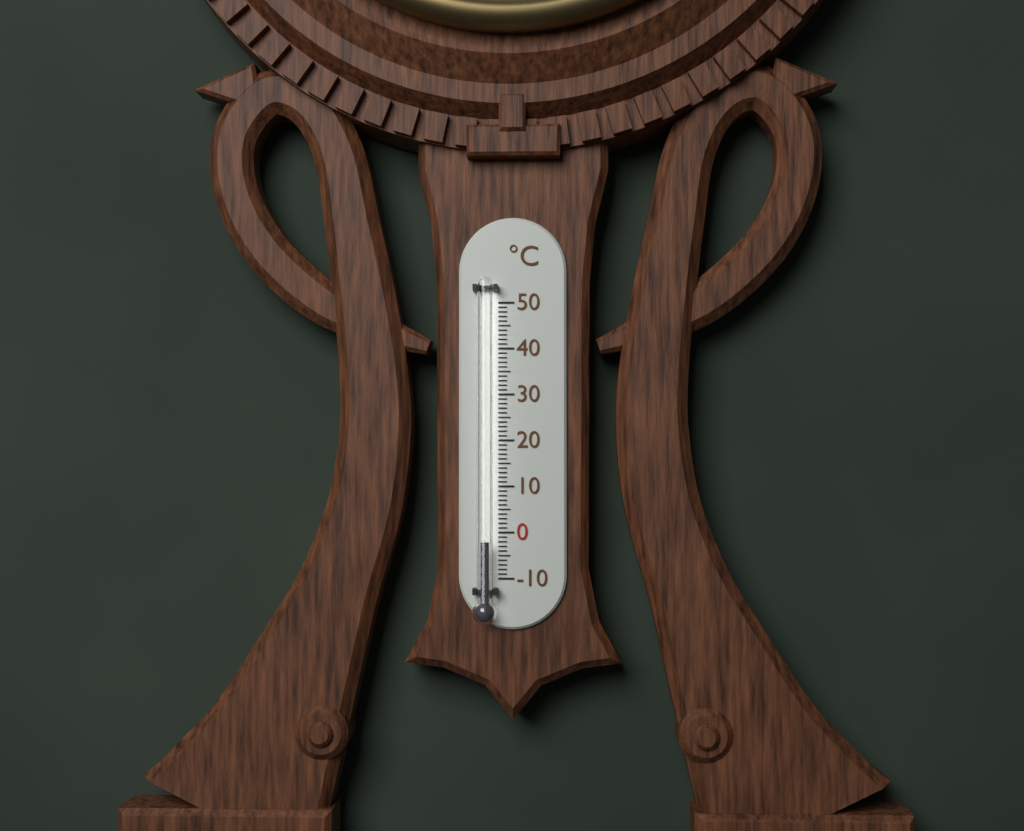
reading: -2 °C
